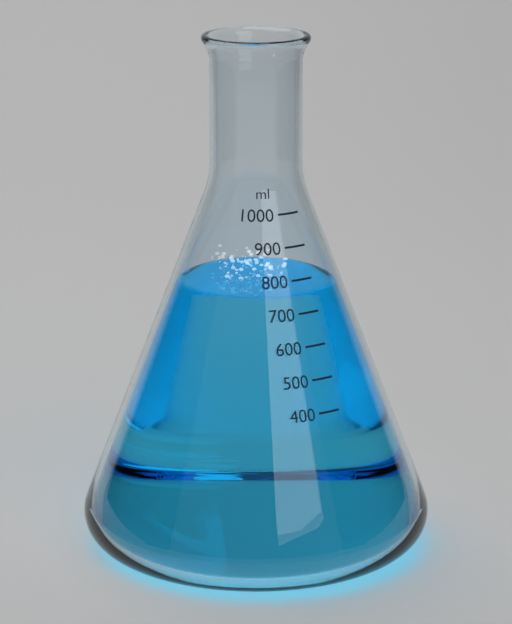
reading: 750 ml
